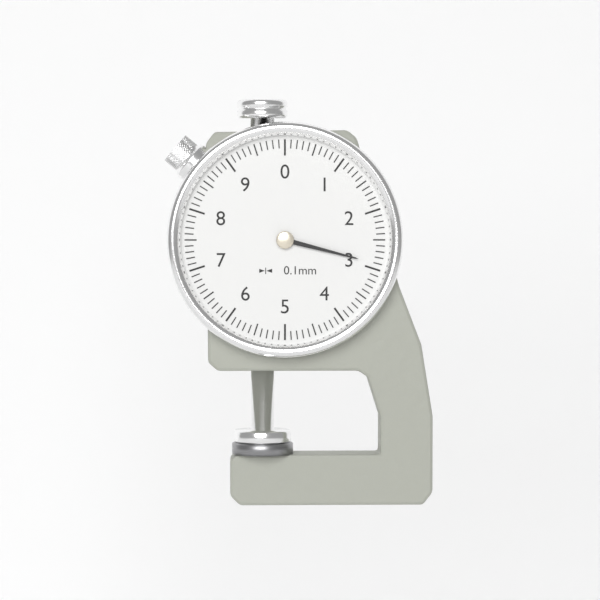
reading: 2.9 mm
